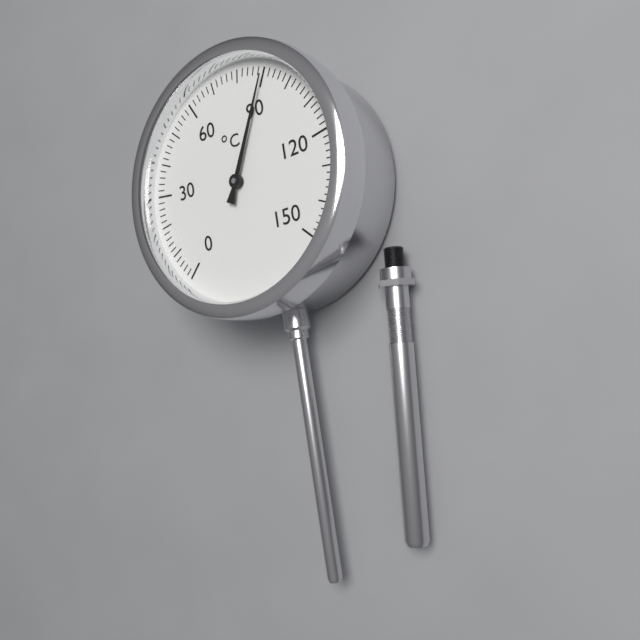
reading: 90 °C
